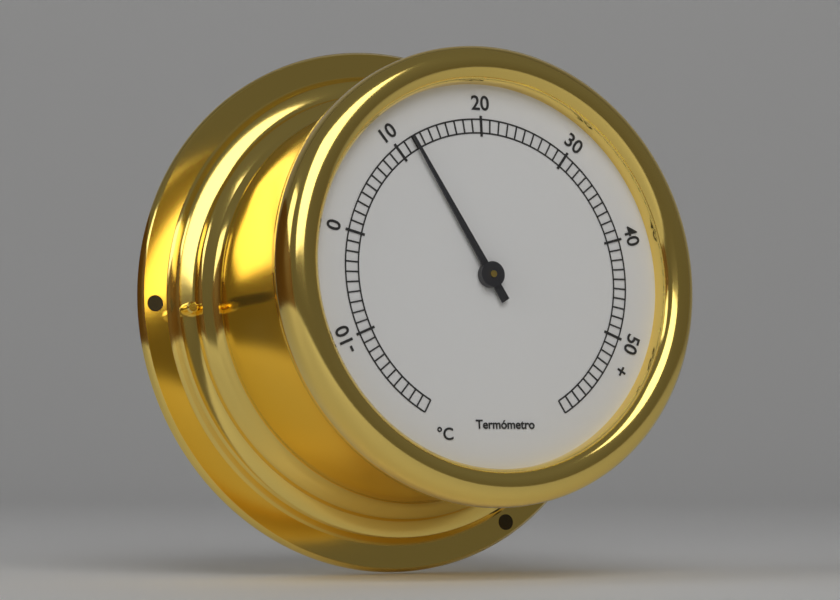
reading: 12 °C
